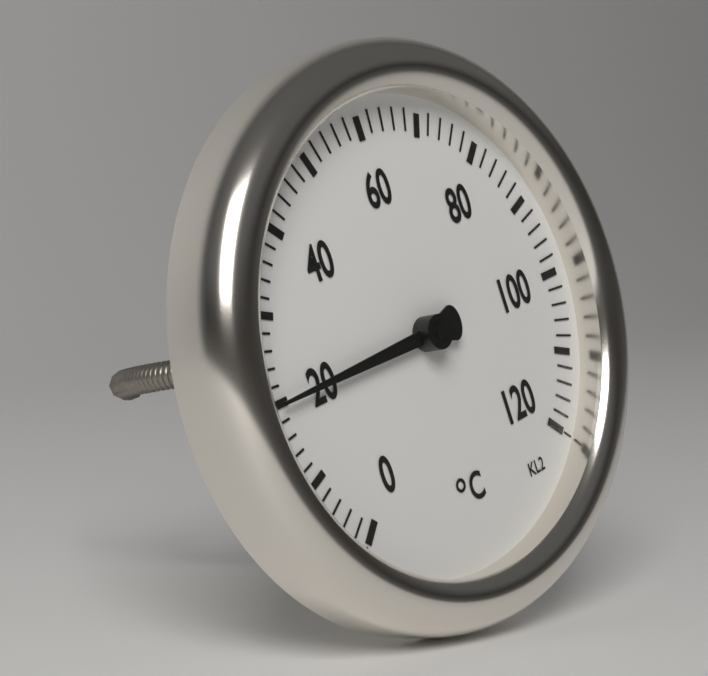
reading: 20 °C
